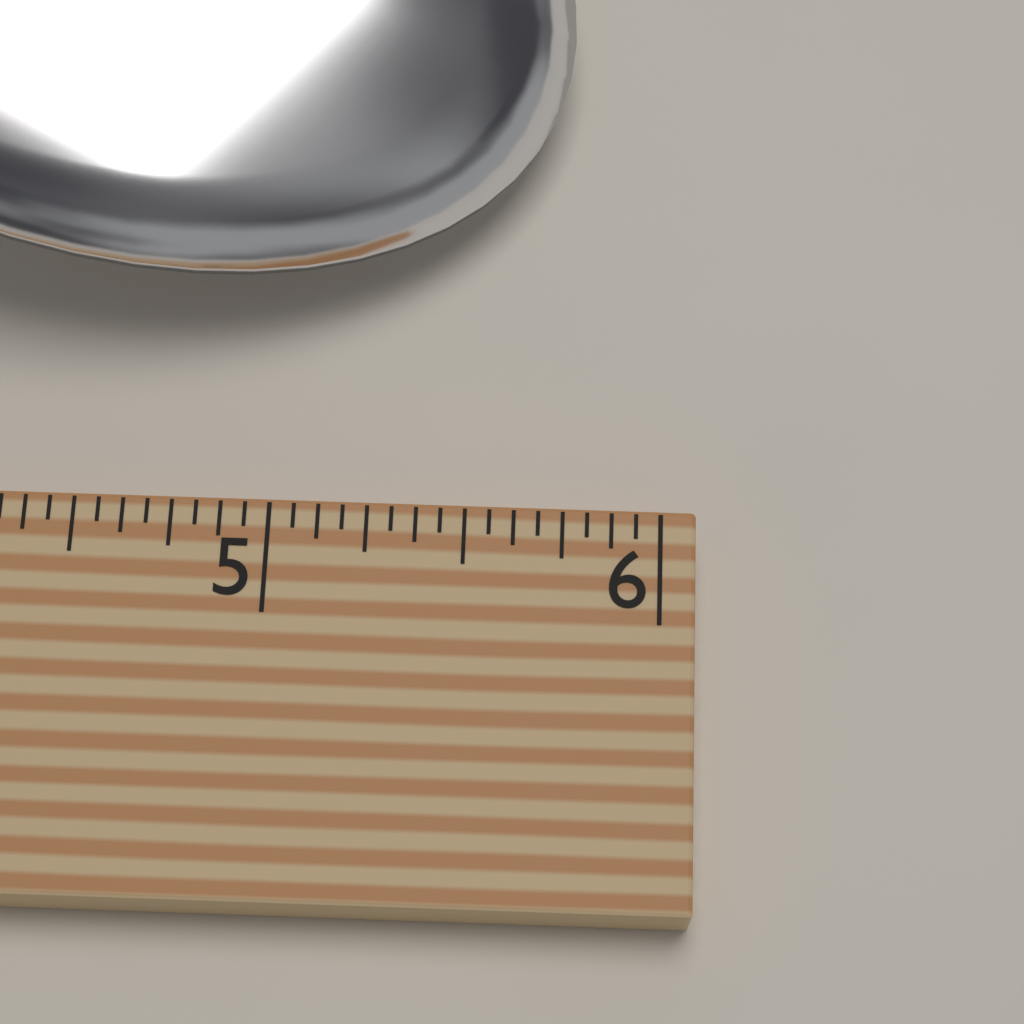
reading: 5.7500 (no unit)
